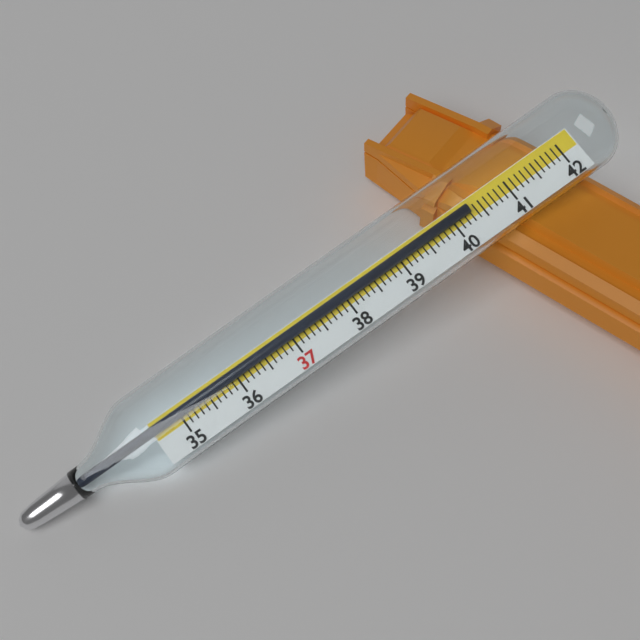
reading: 40.3 (no unit)
